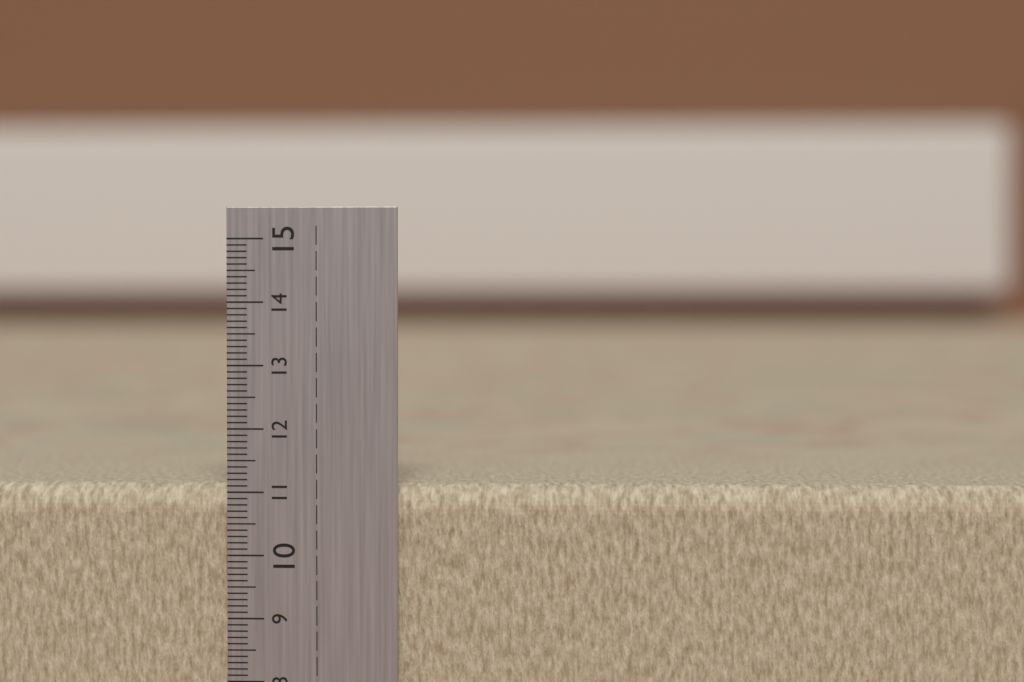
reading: 11.1 cm
